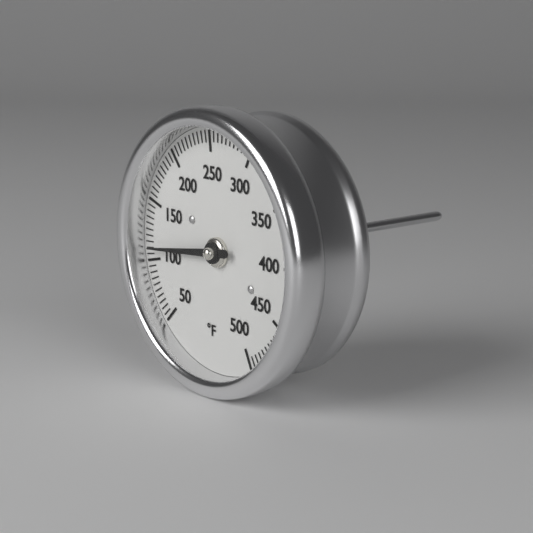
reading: 110 °F
